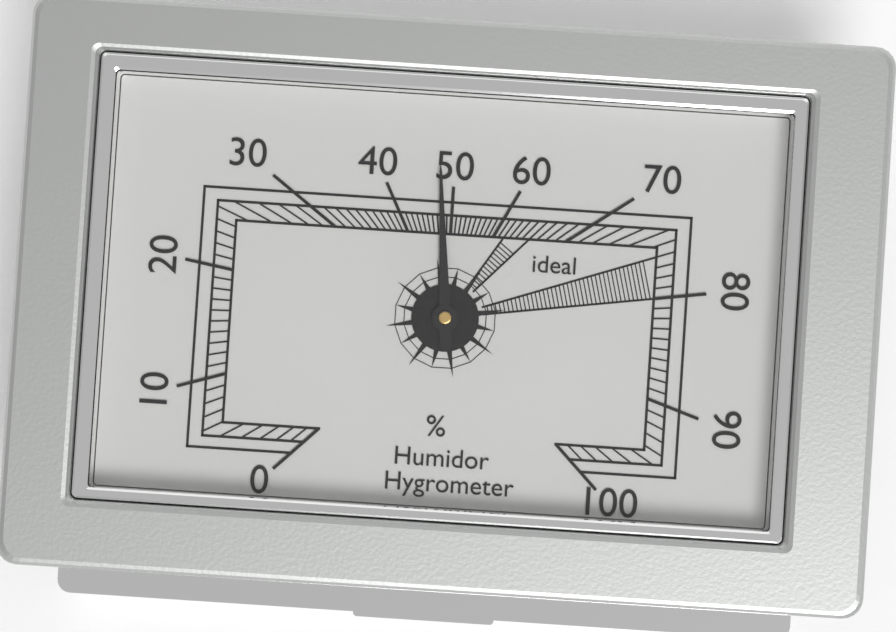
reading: 48 %
